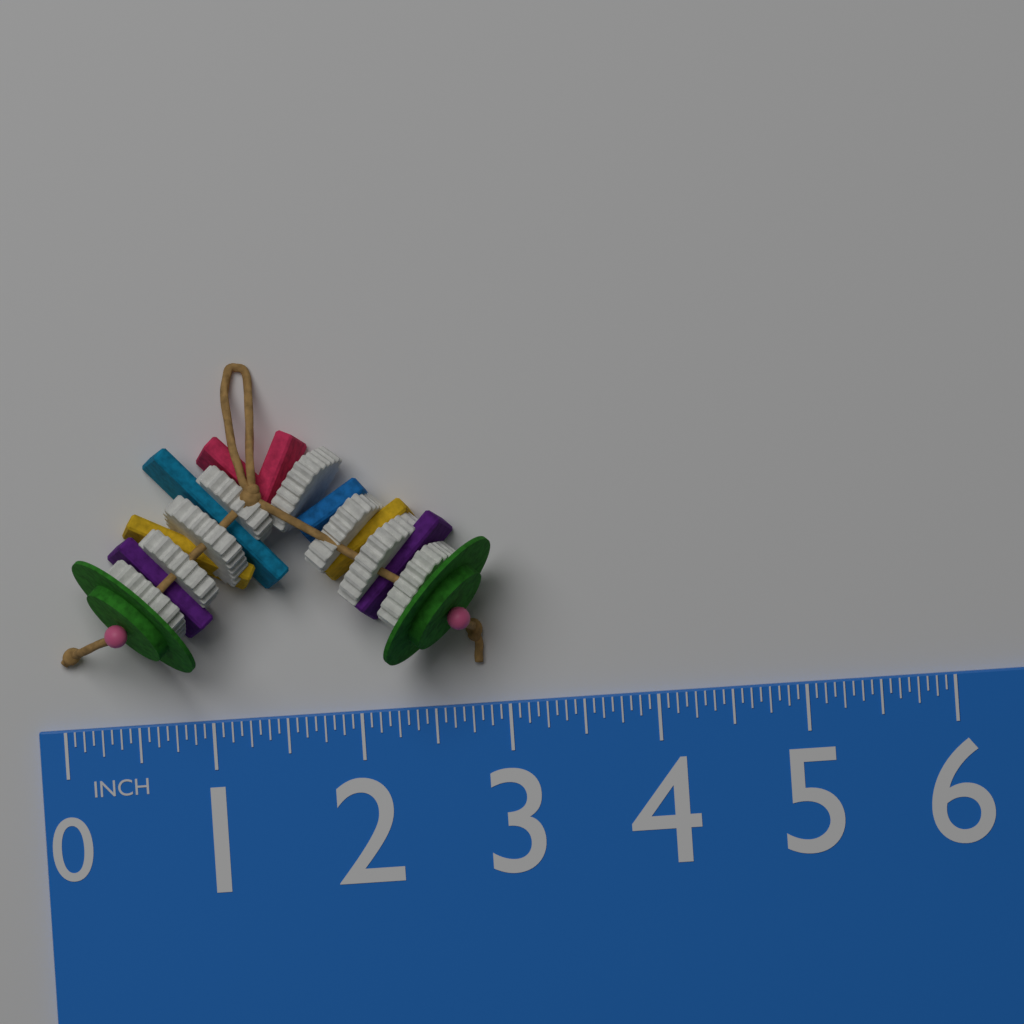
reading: 2.9375 in
